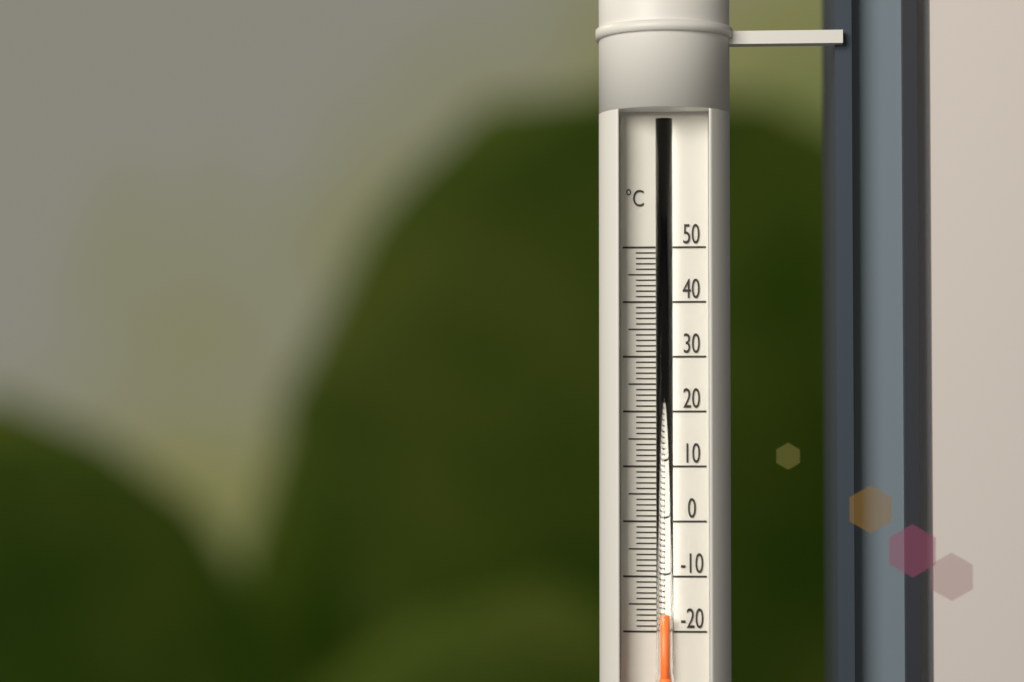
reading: -17 °C
